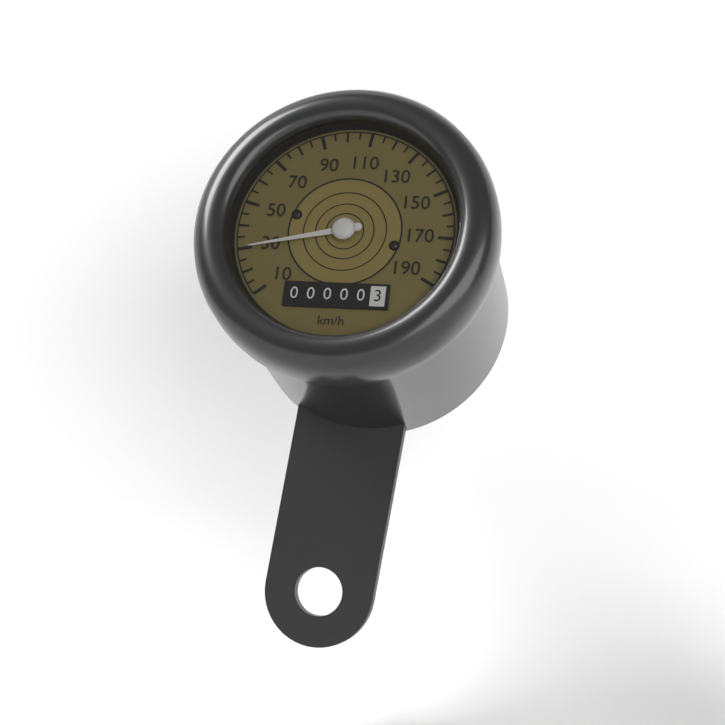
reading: 30 km/h
